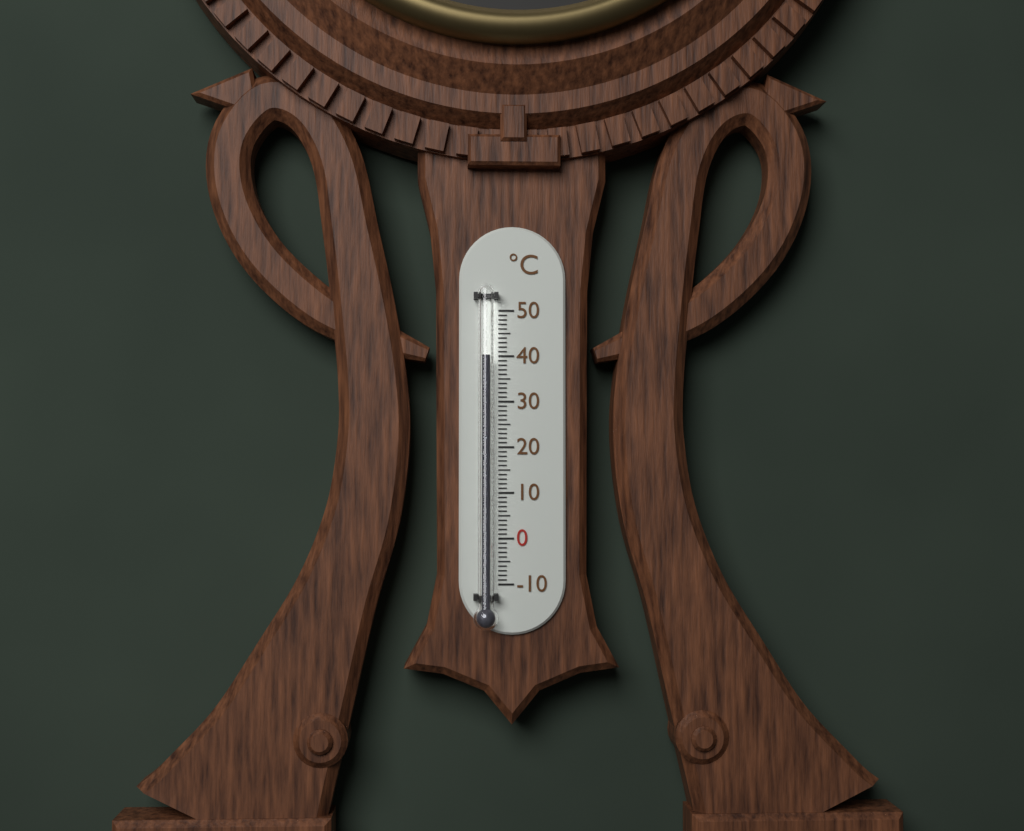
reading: 40 °C
